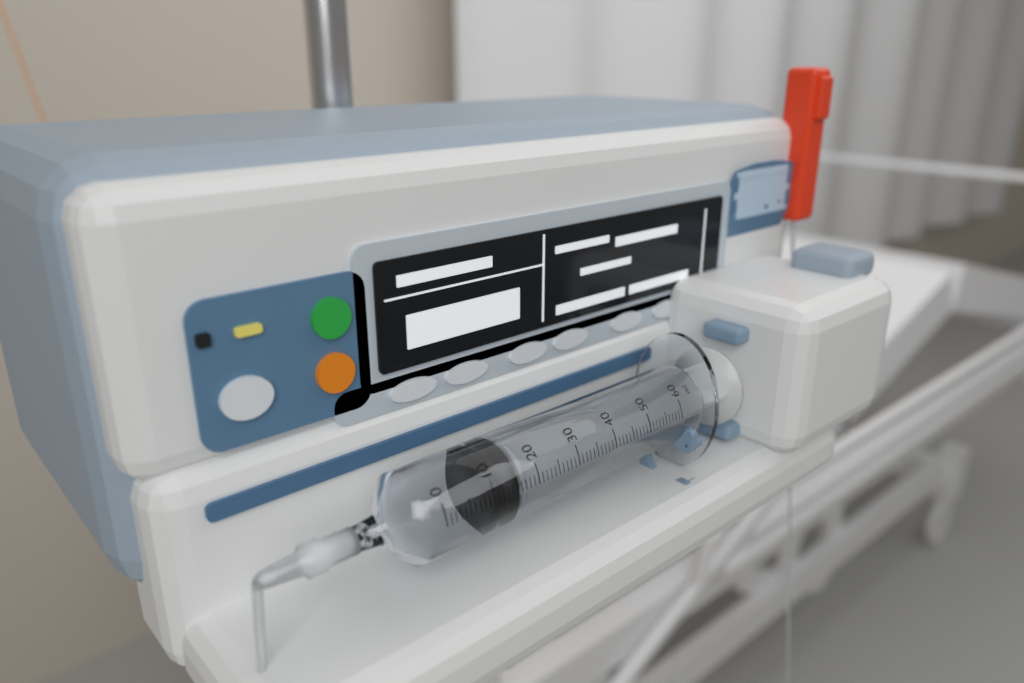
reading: 10 ml
